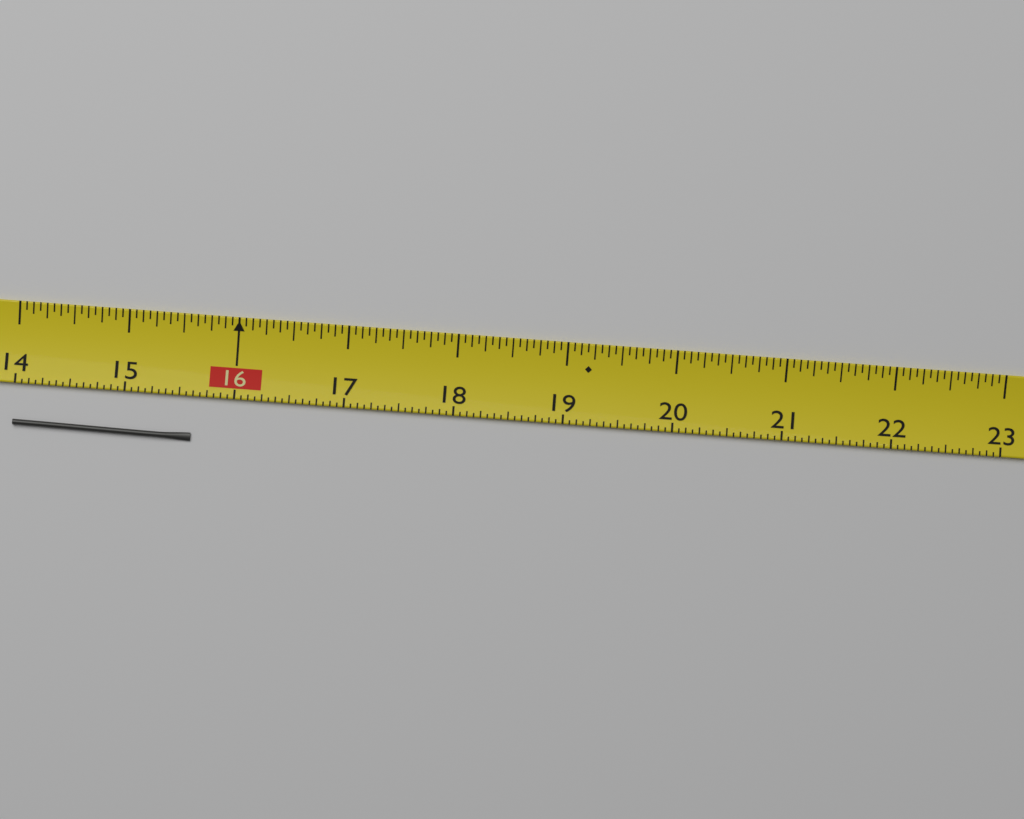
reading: 15.6250 (no unit)
